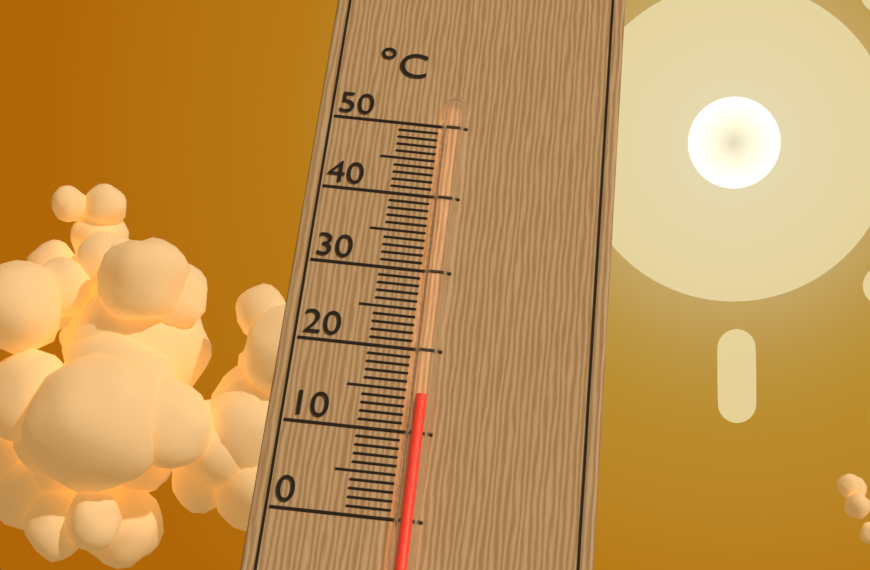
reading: 14 °C
